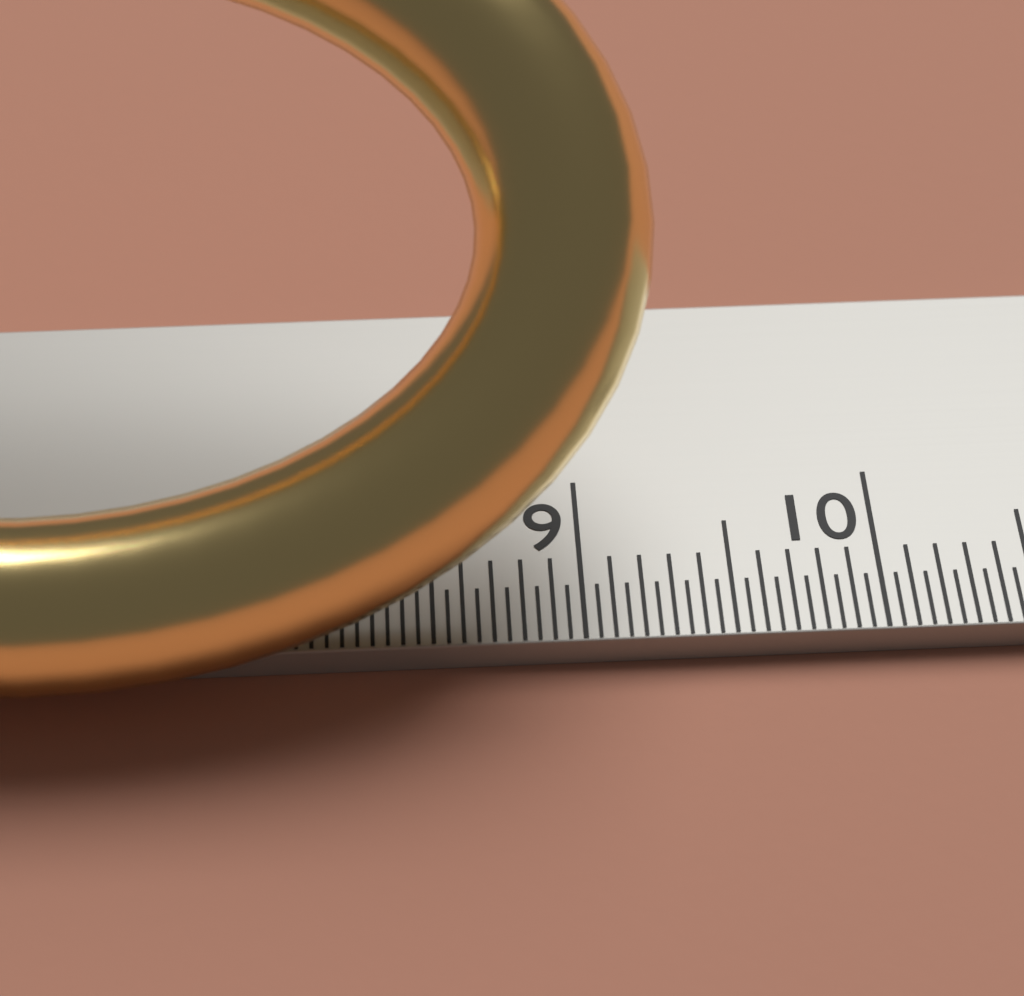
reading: 9.25 cm
